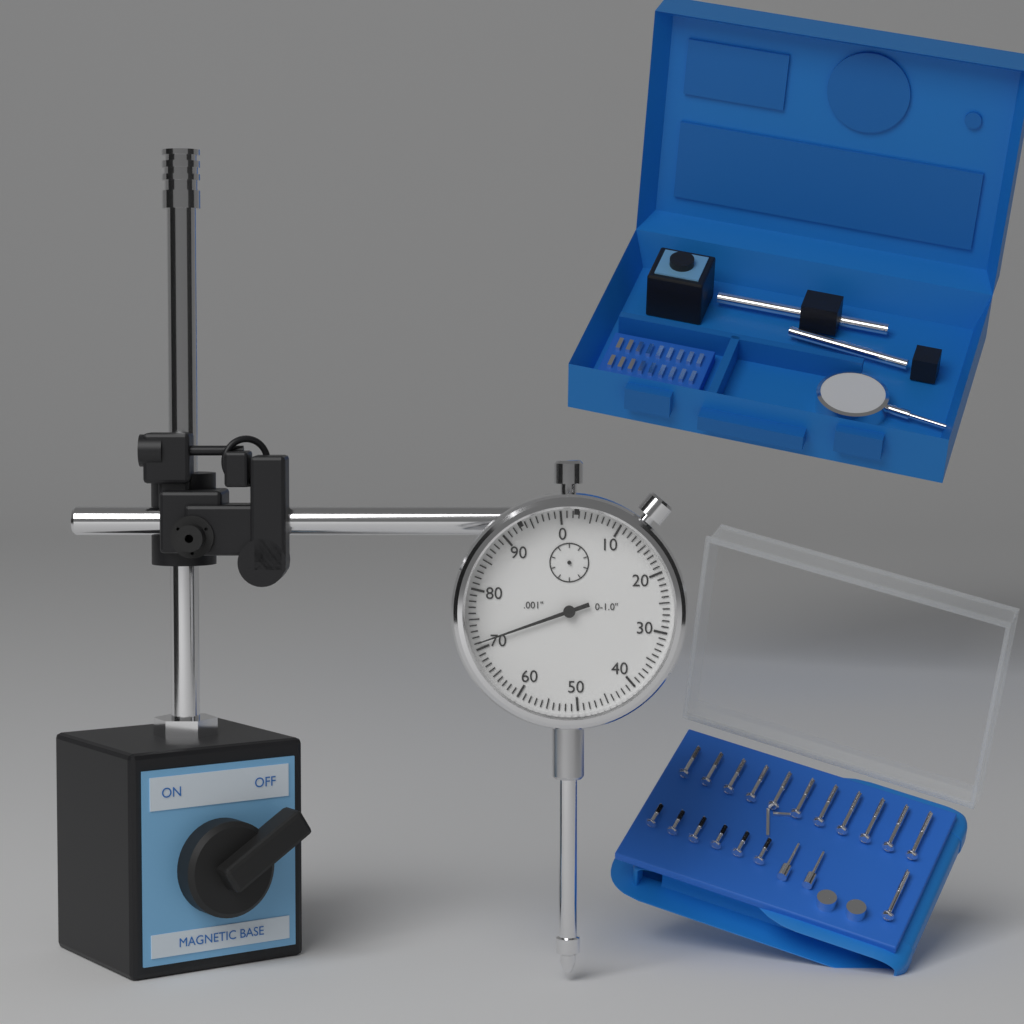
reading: 0.071 in
